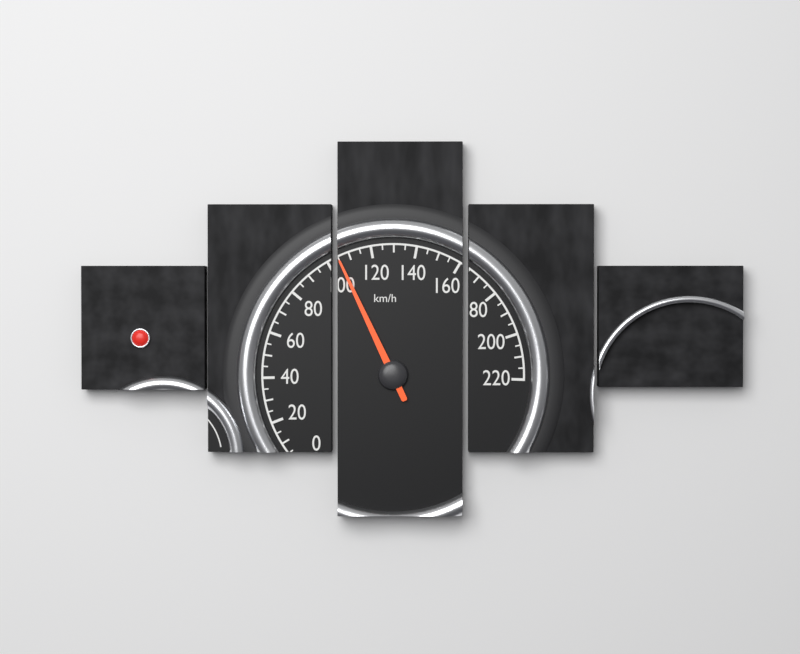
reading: 105 km/h
